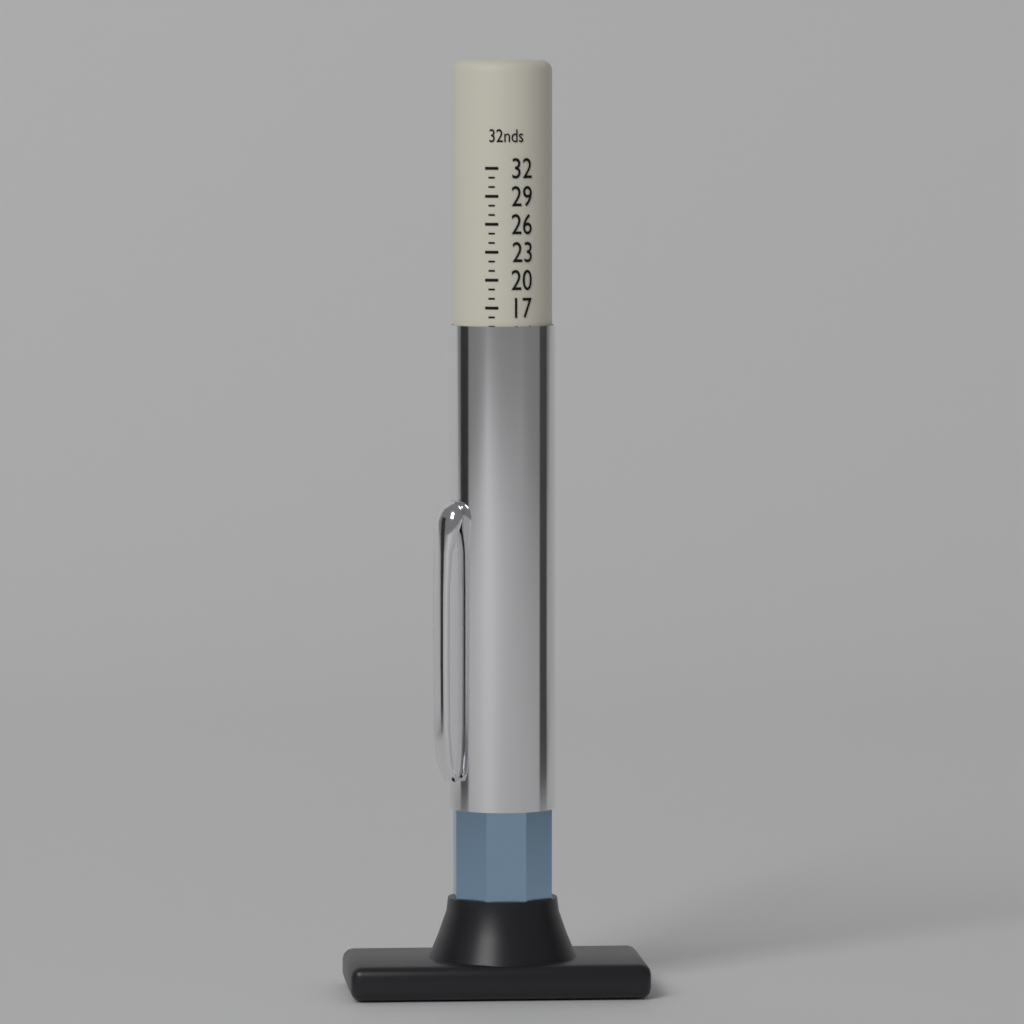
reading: 15 32nds
